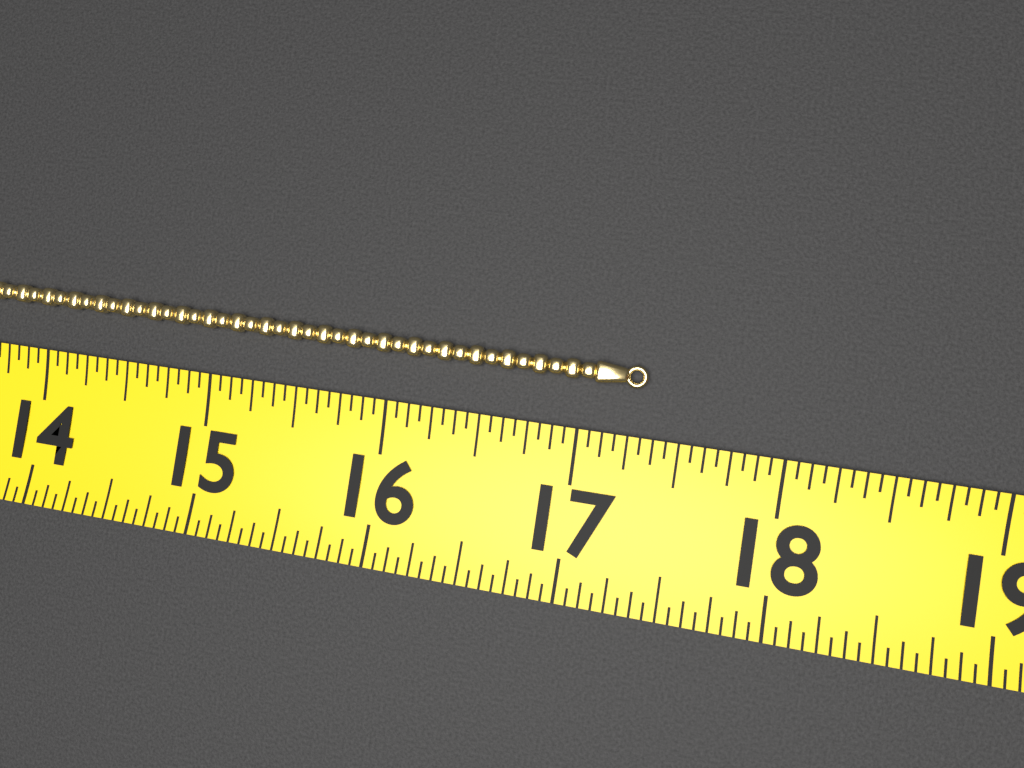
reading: 17.3125 (no unit)
